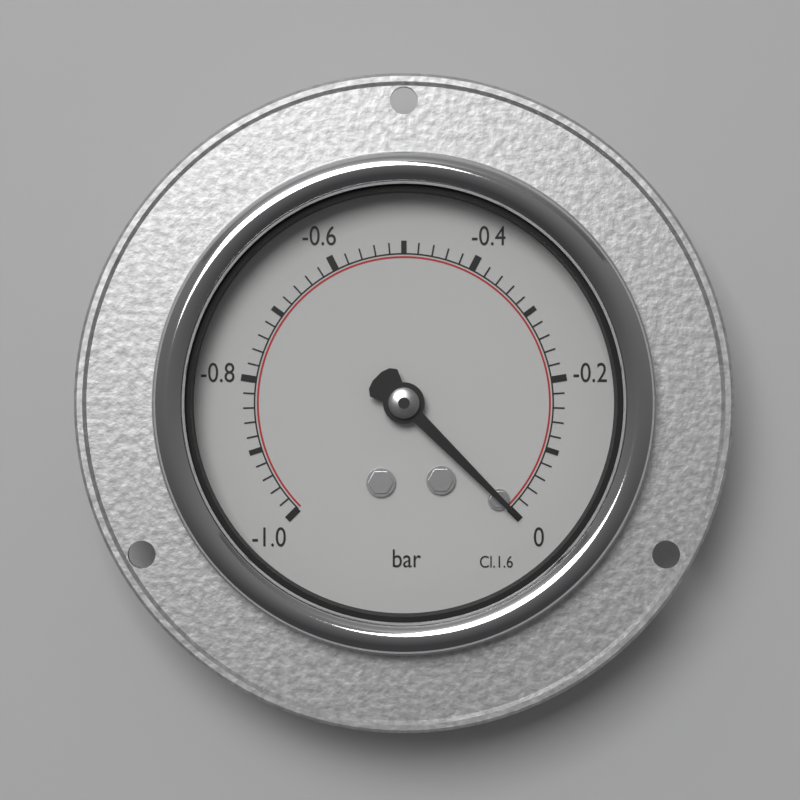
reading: 0.00 bar
